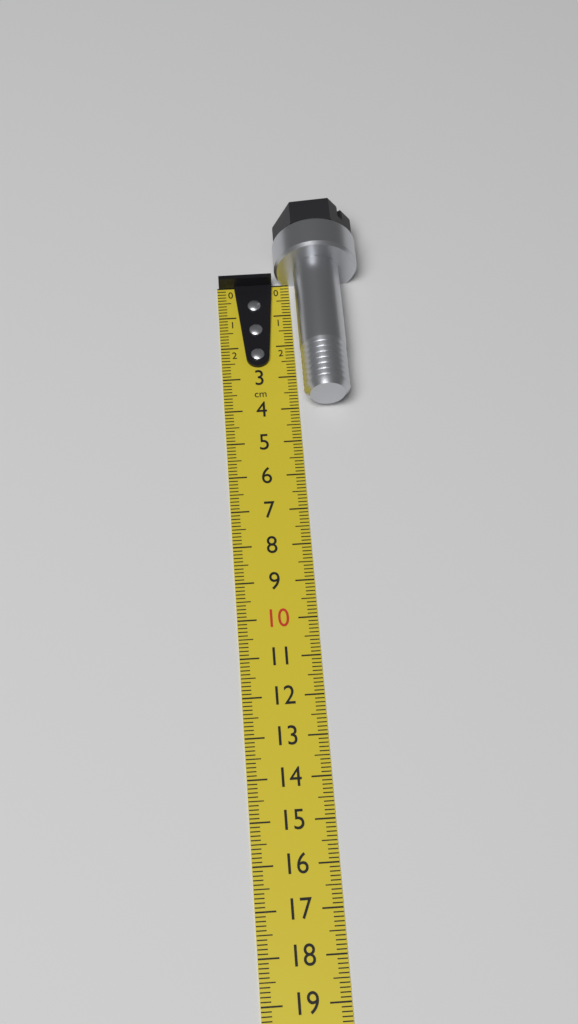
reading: 4.0 cm
